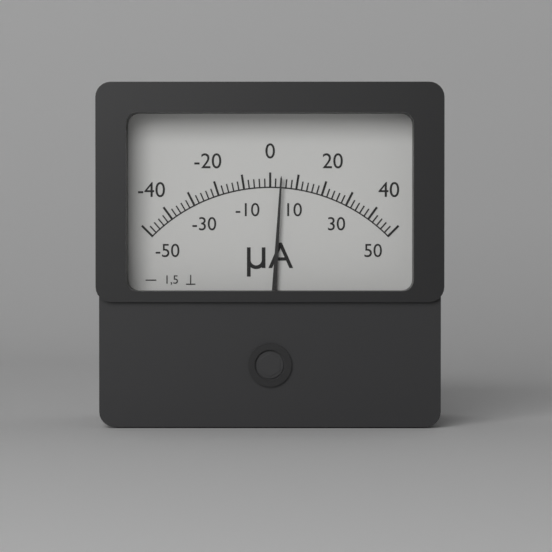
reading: 4 µA
